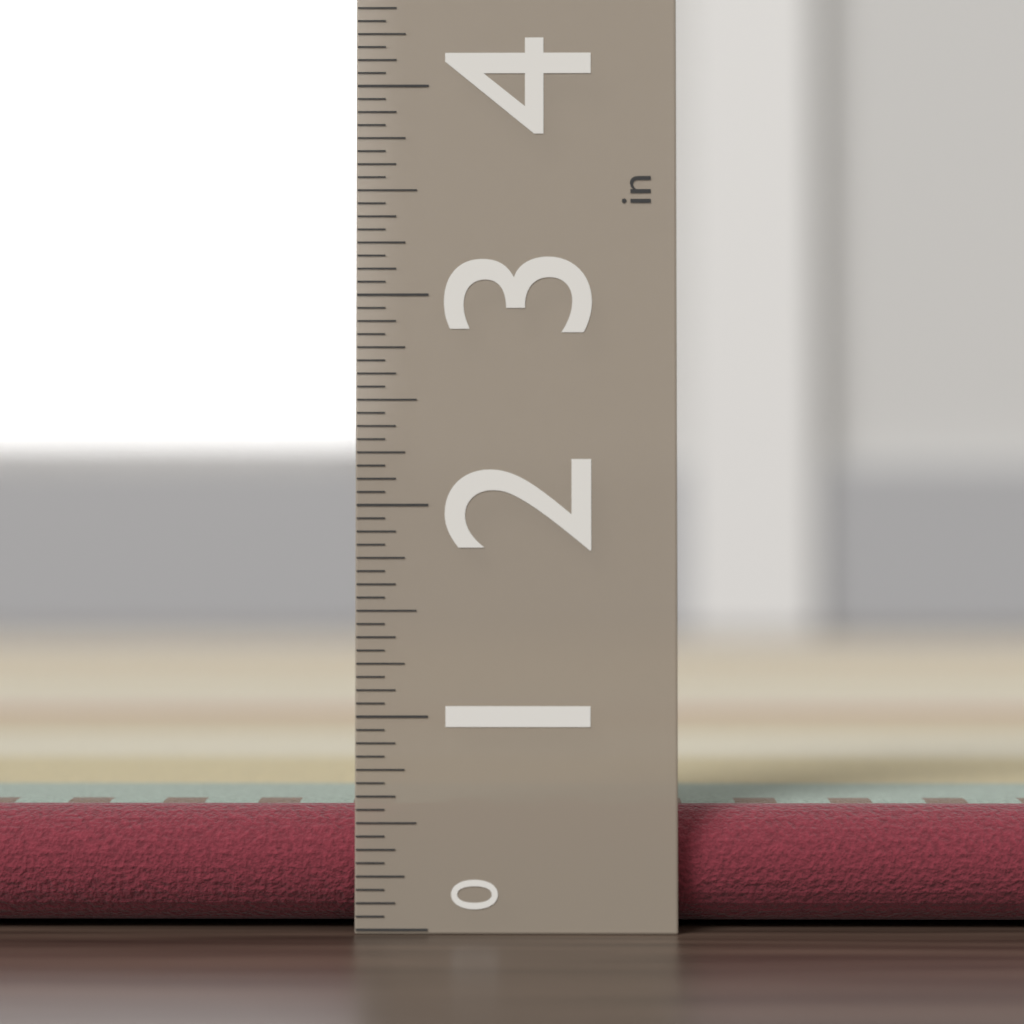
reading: 0.5625 in
